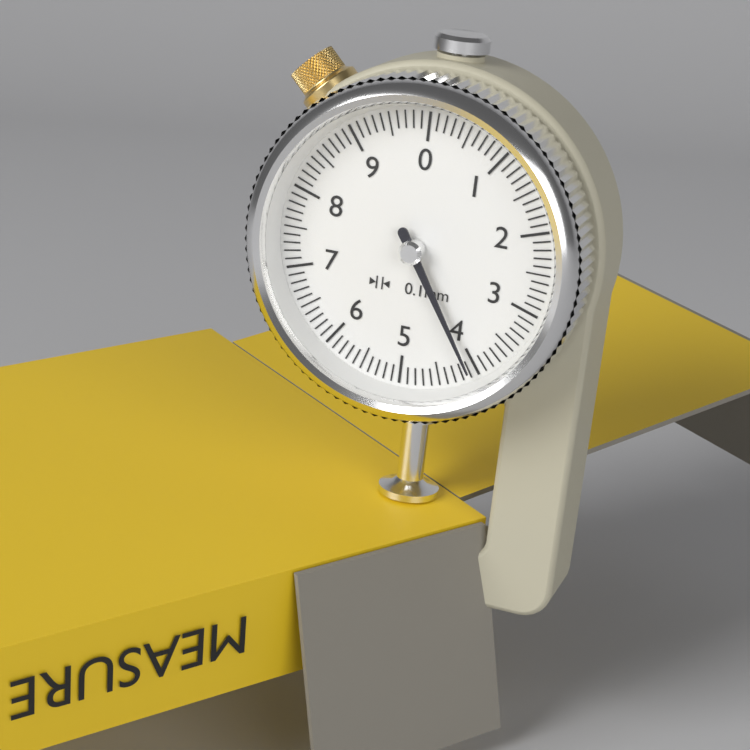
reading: 4.1 mm
